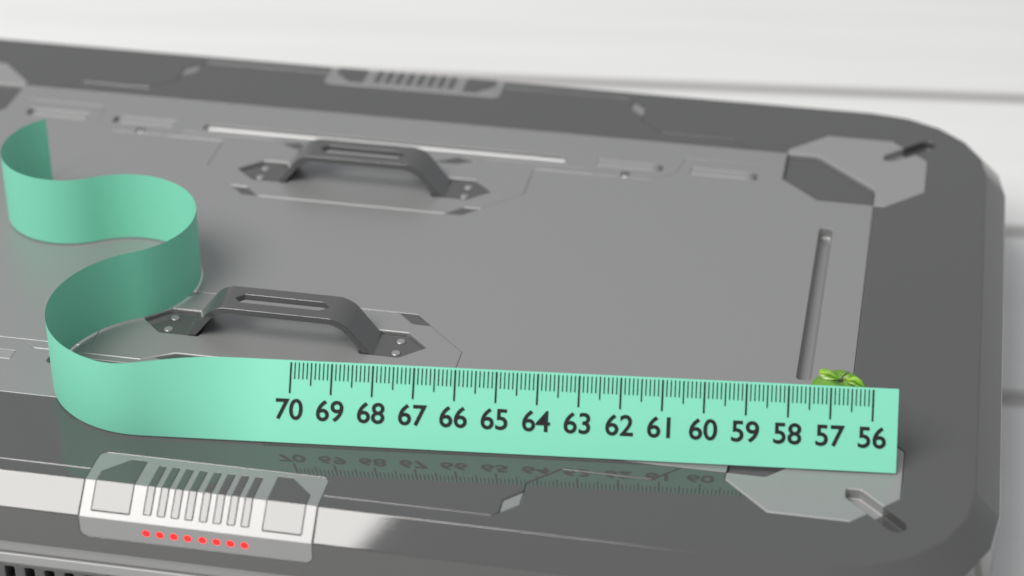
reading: 57.5 (no unit)
